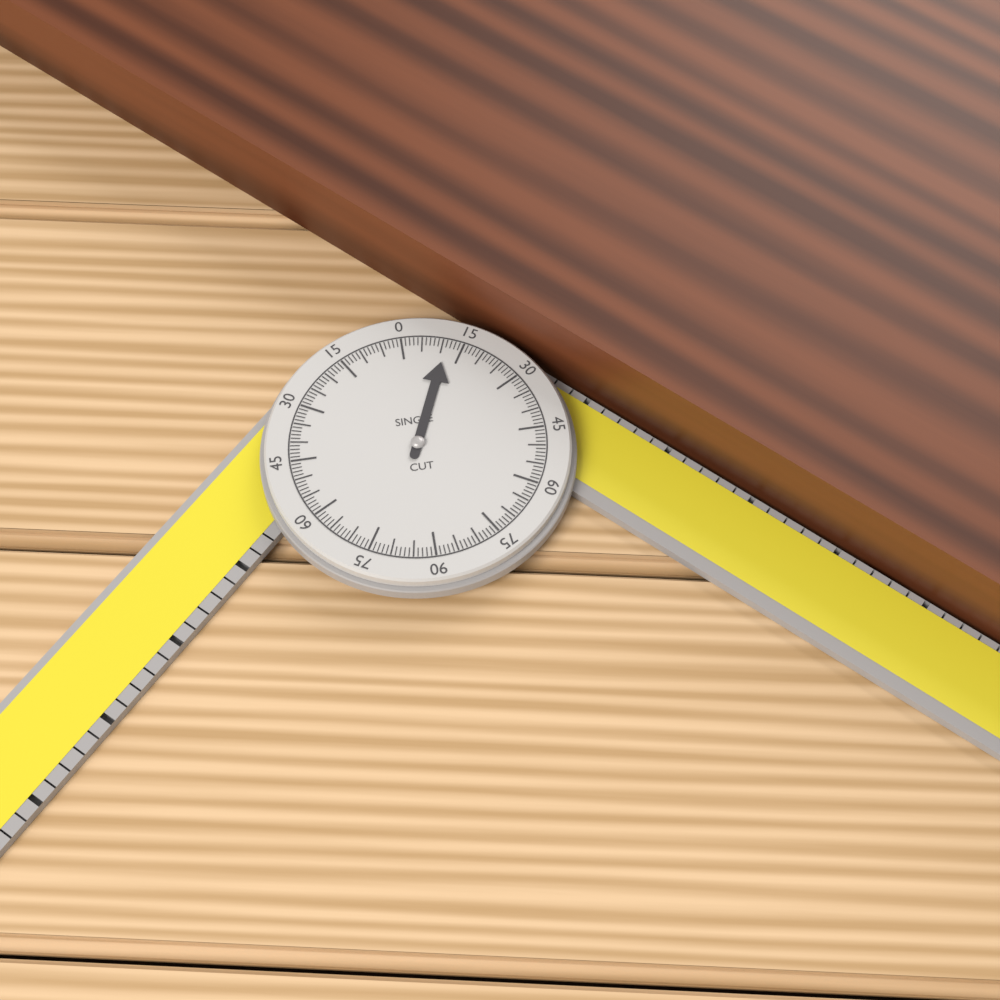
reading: 11 °
